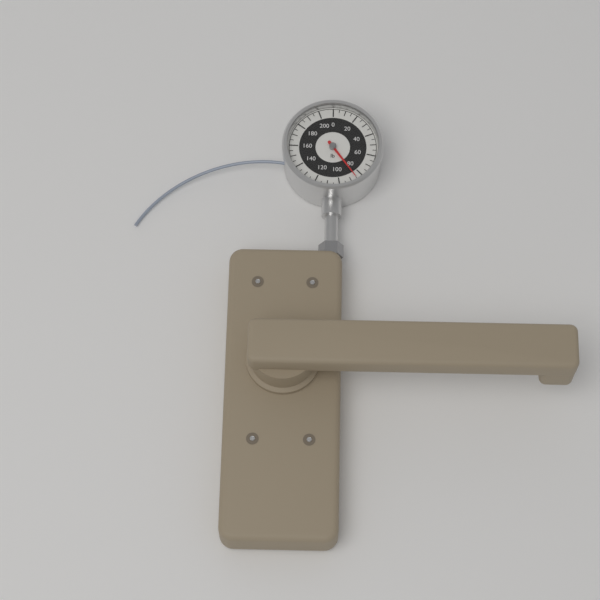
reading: 85 lb
